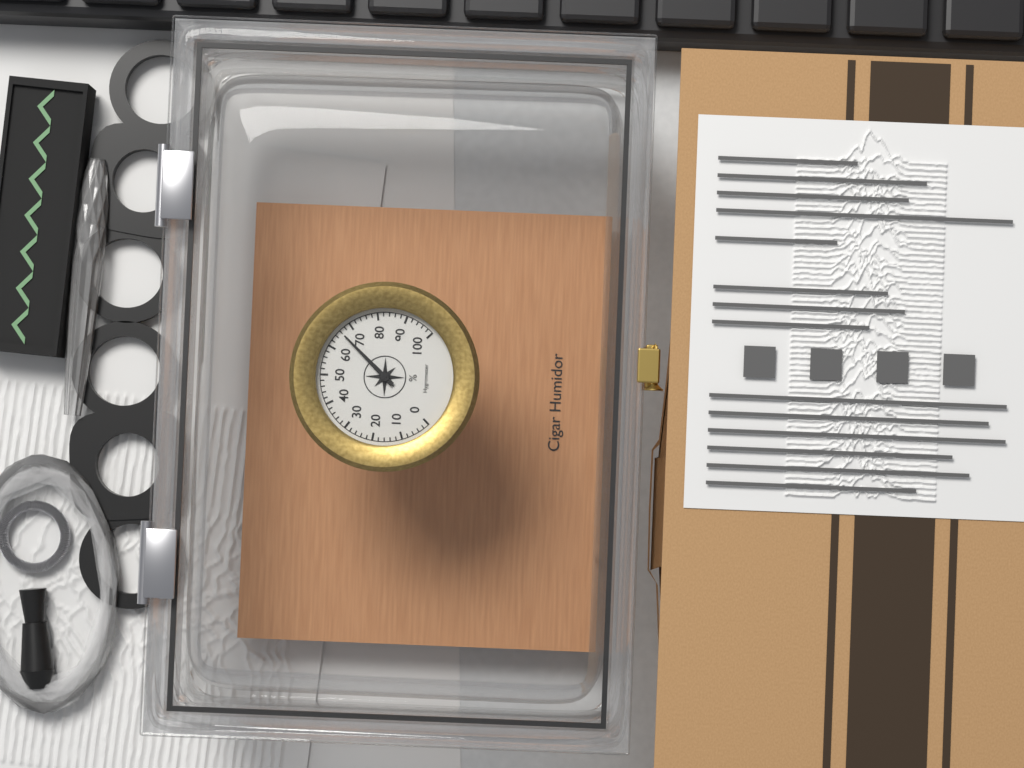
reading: 66 %
